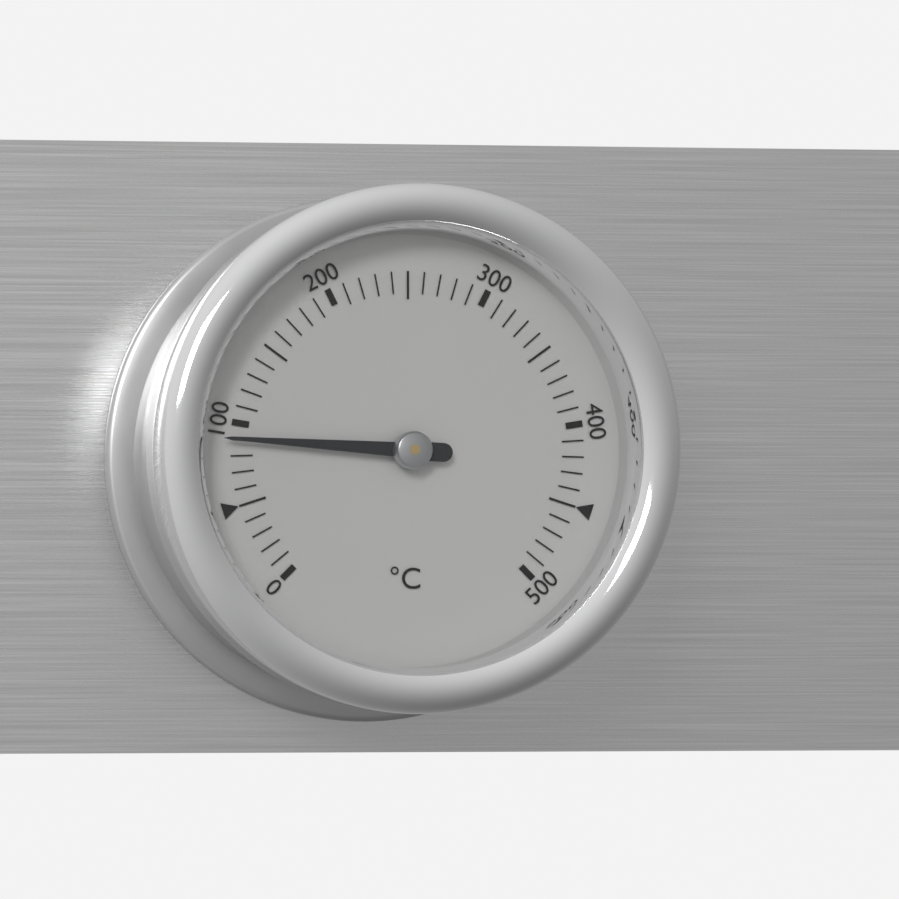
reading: 90 °C
